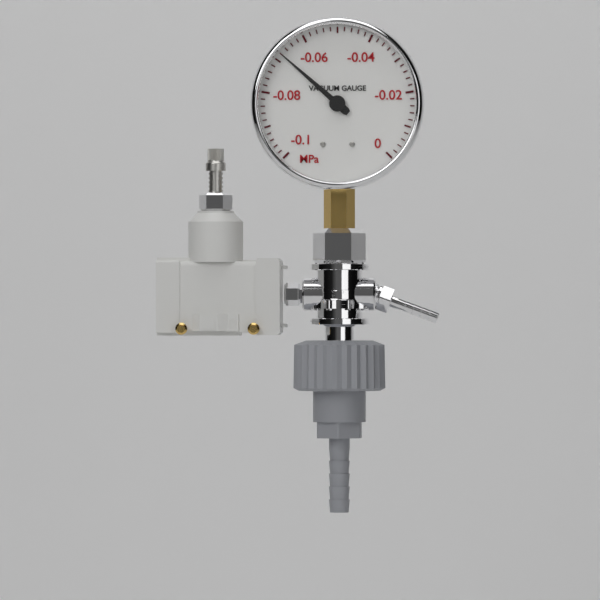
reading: -0.068 MPa
